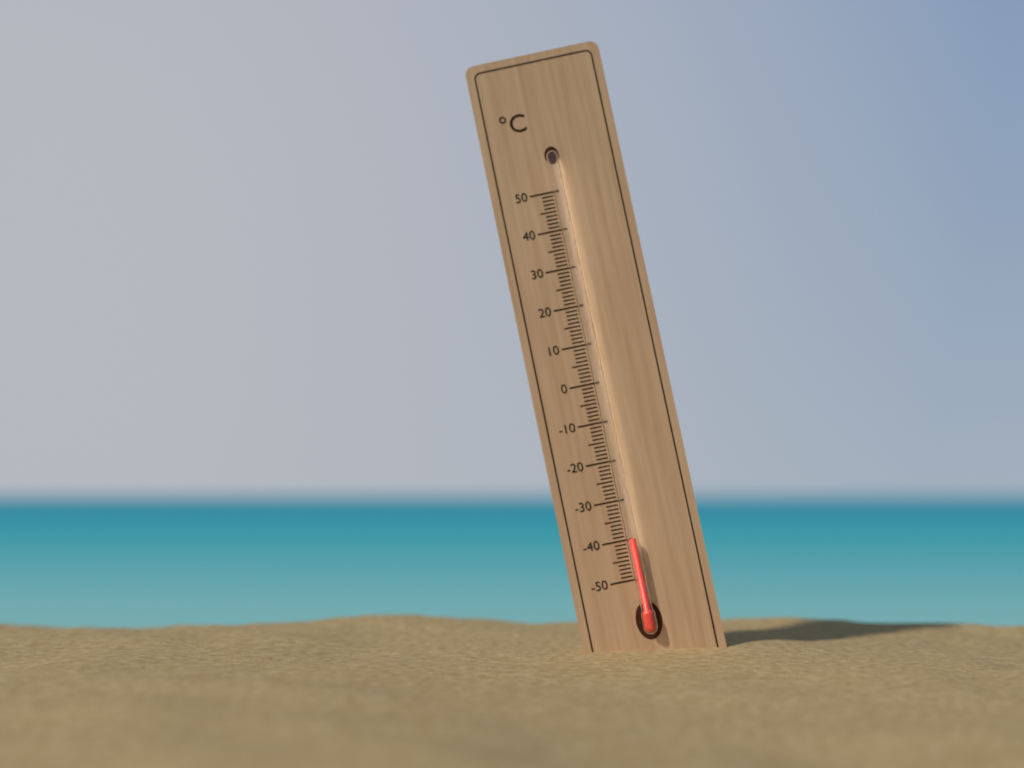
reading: -40 °C
